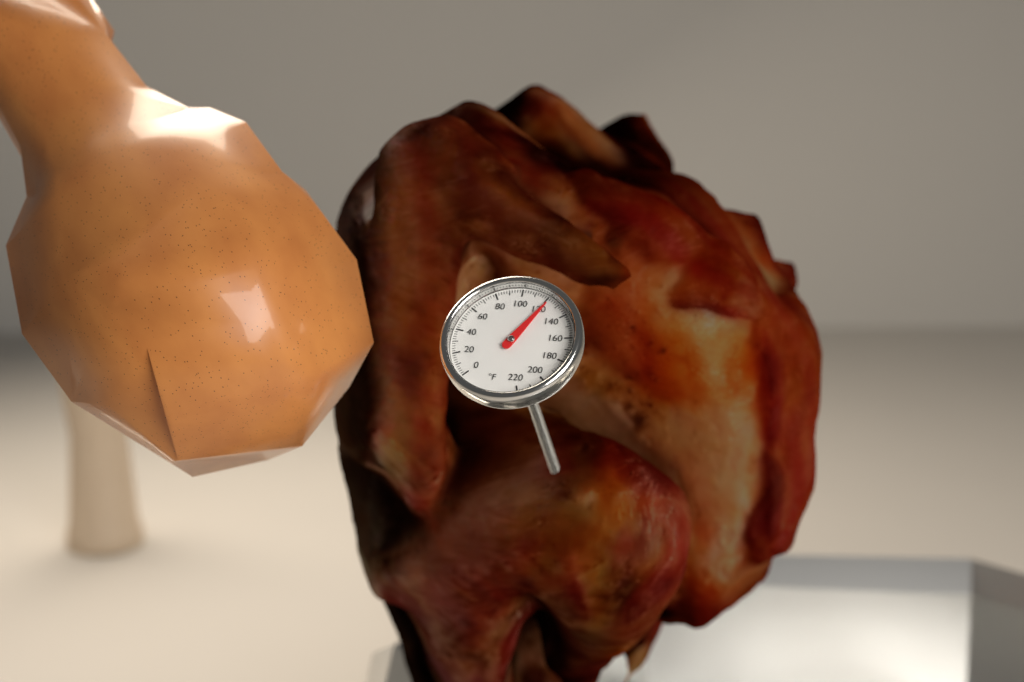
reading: 122 °F
